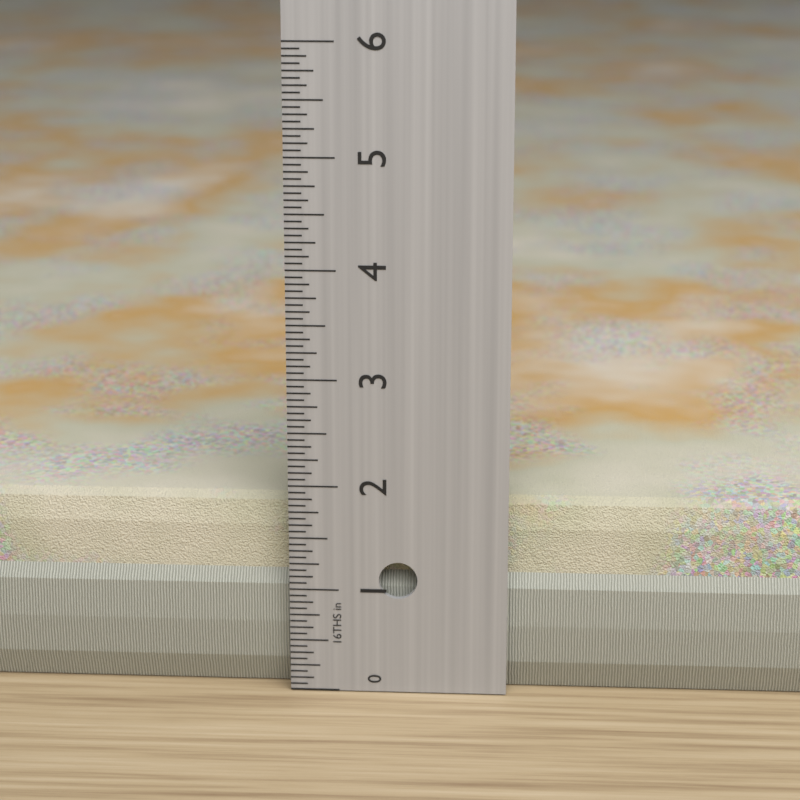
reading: 1.8125 in
